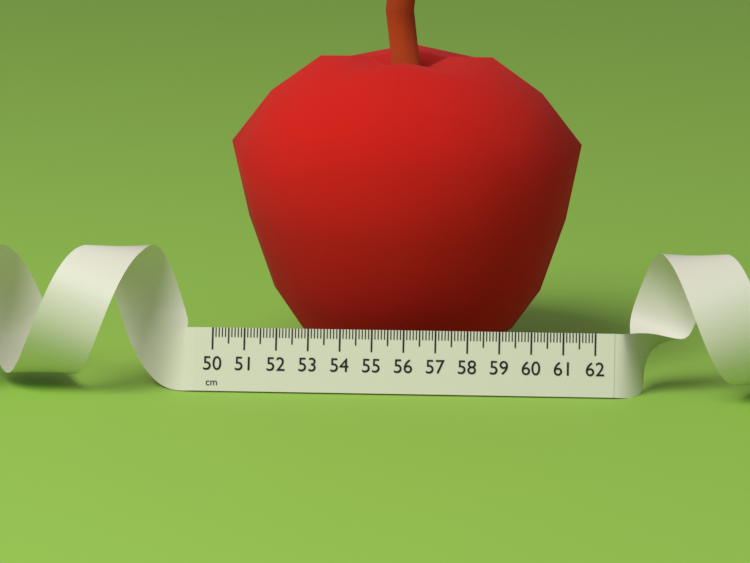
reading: 61.3 cm
